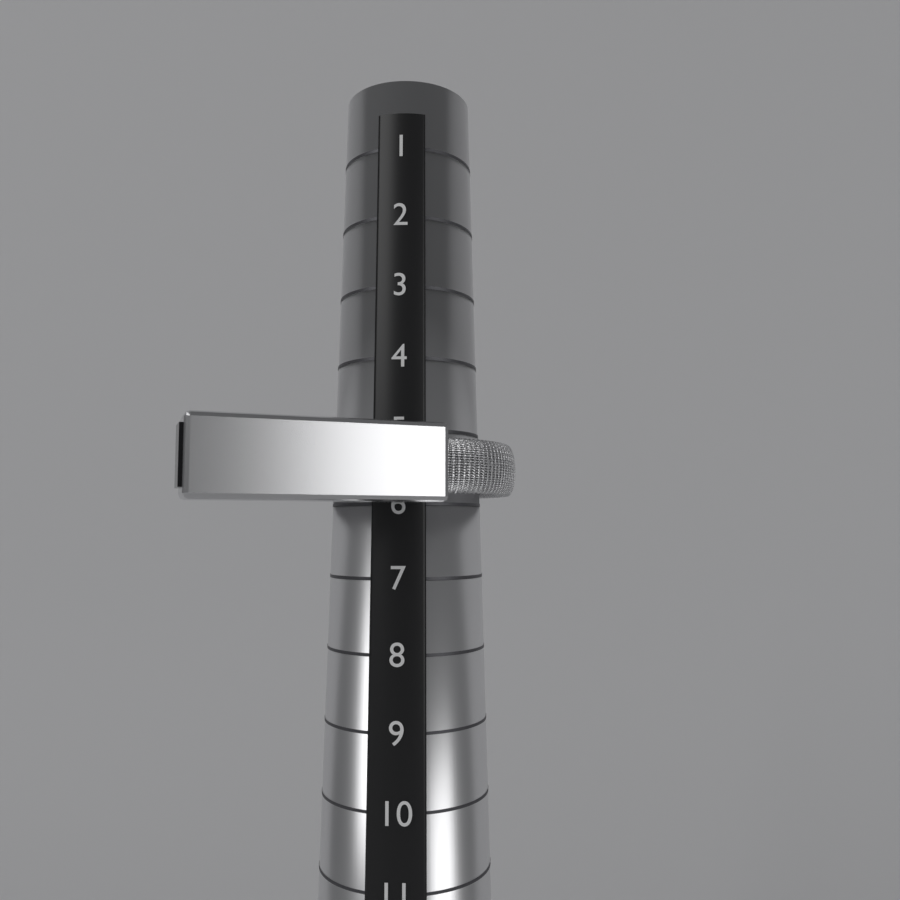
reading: 6 (no unit)
